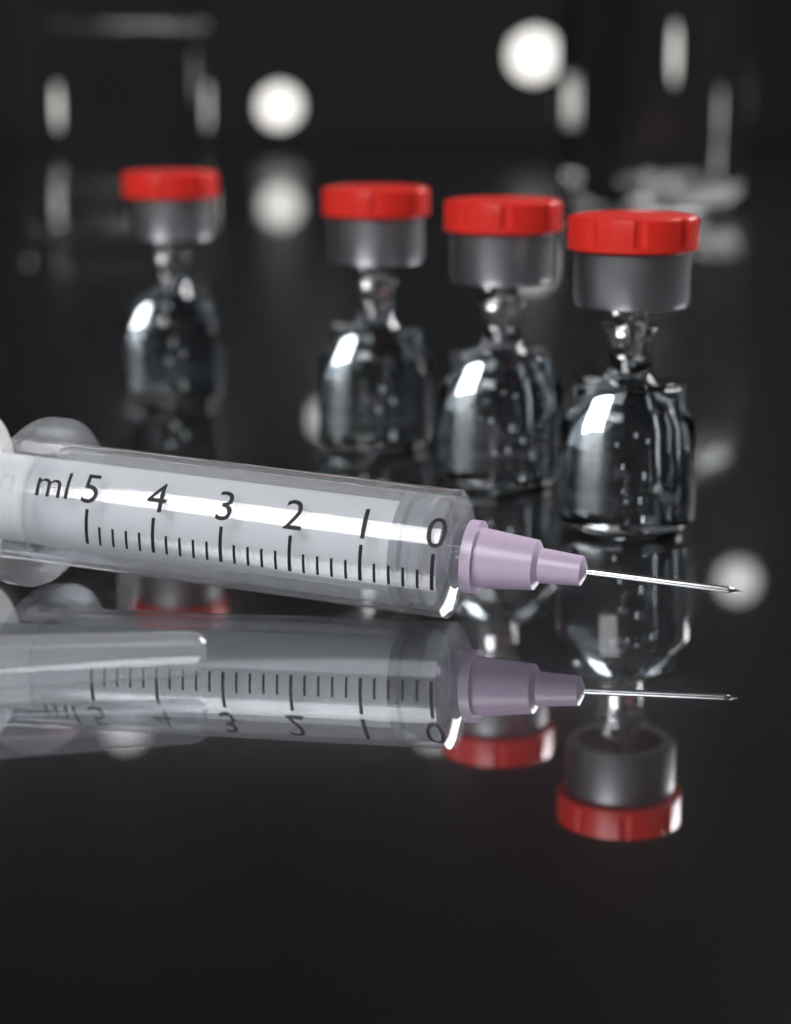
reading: 0.2 ml
